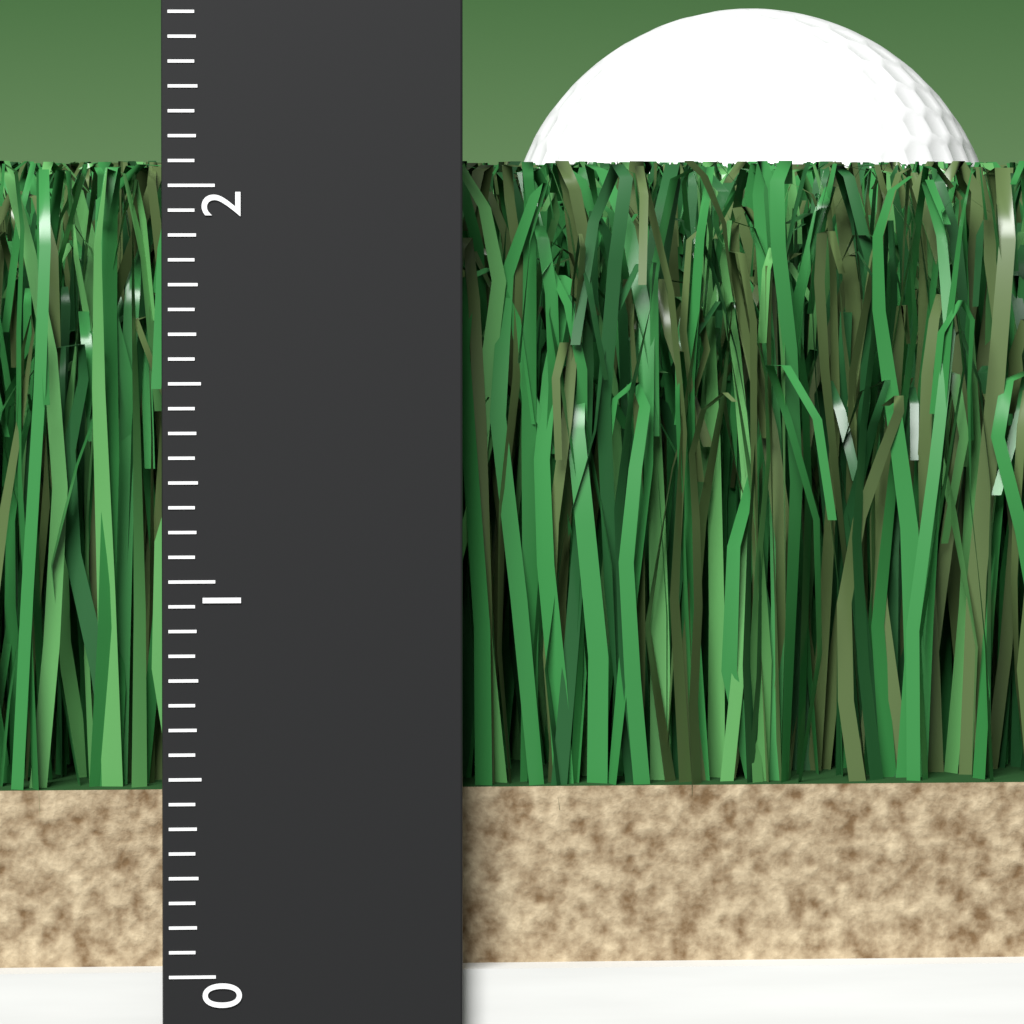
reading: 2.0625 (no unit)
